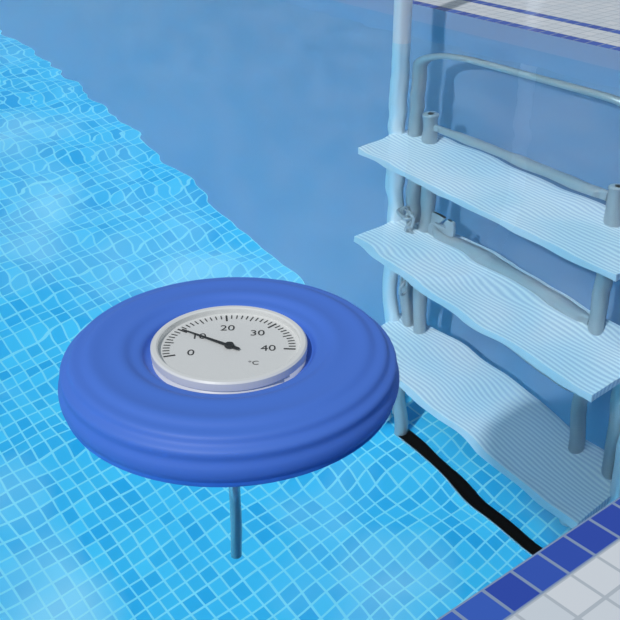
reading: 10 °C
